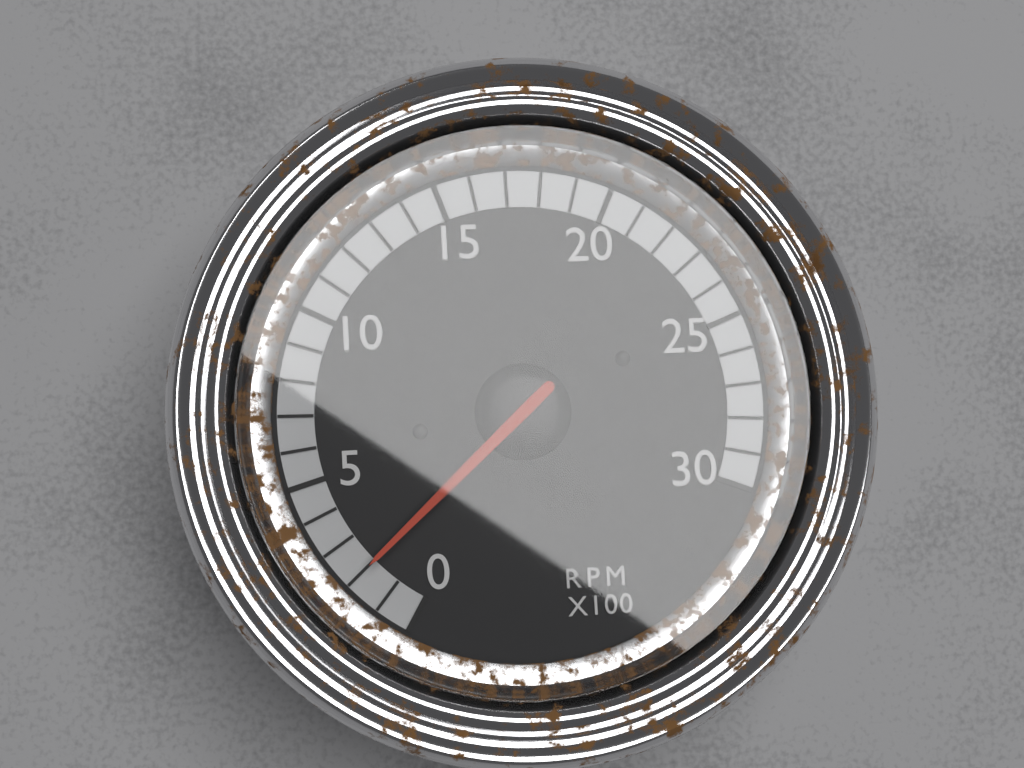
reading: 2 RPM x100
